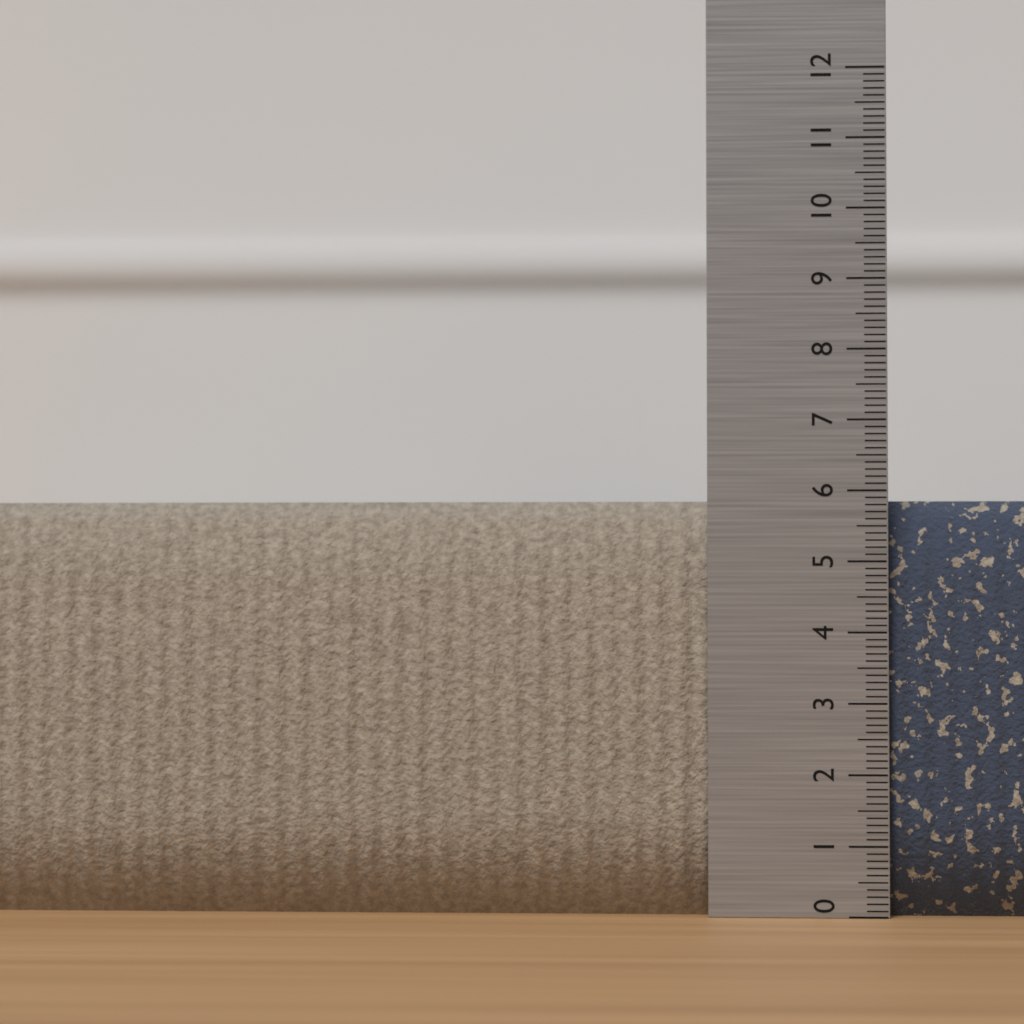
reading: 5.9 (no unit)
